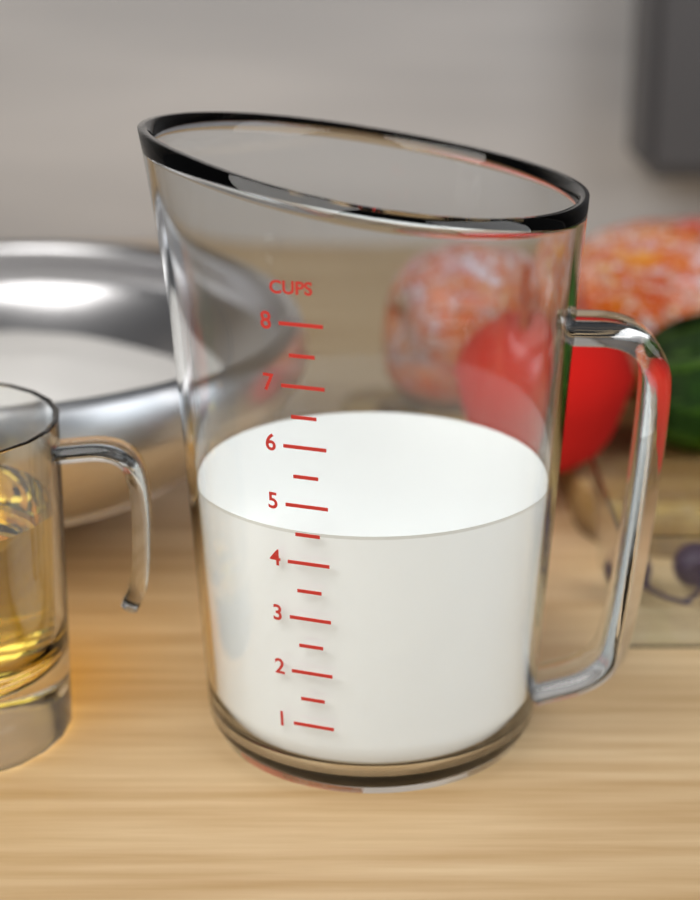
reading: 4.5 cups
